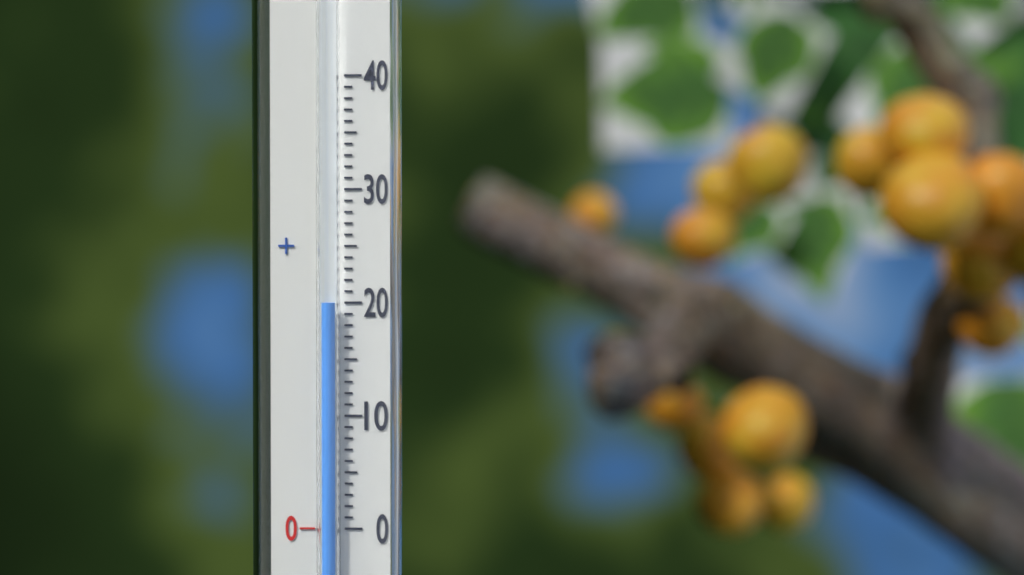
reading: 20 (no unit)
